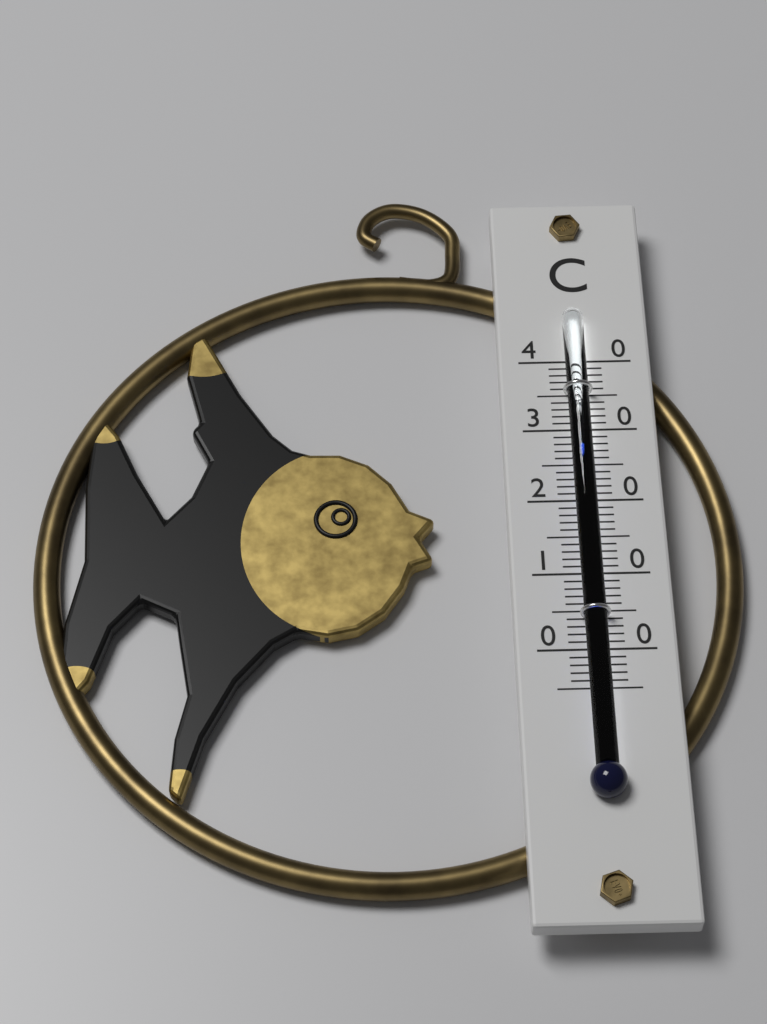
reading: 27 °C
